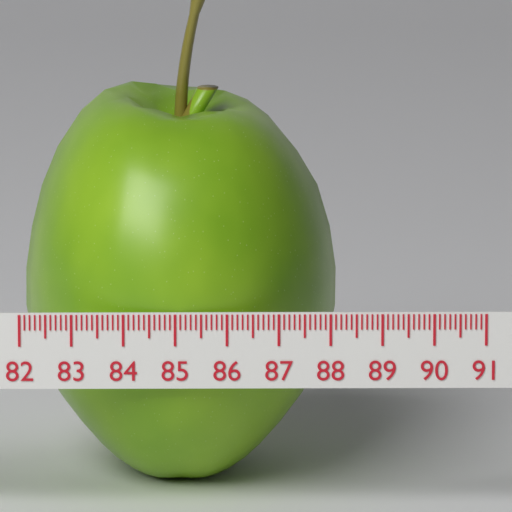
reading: 88.2 (no unit)
